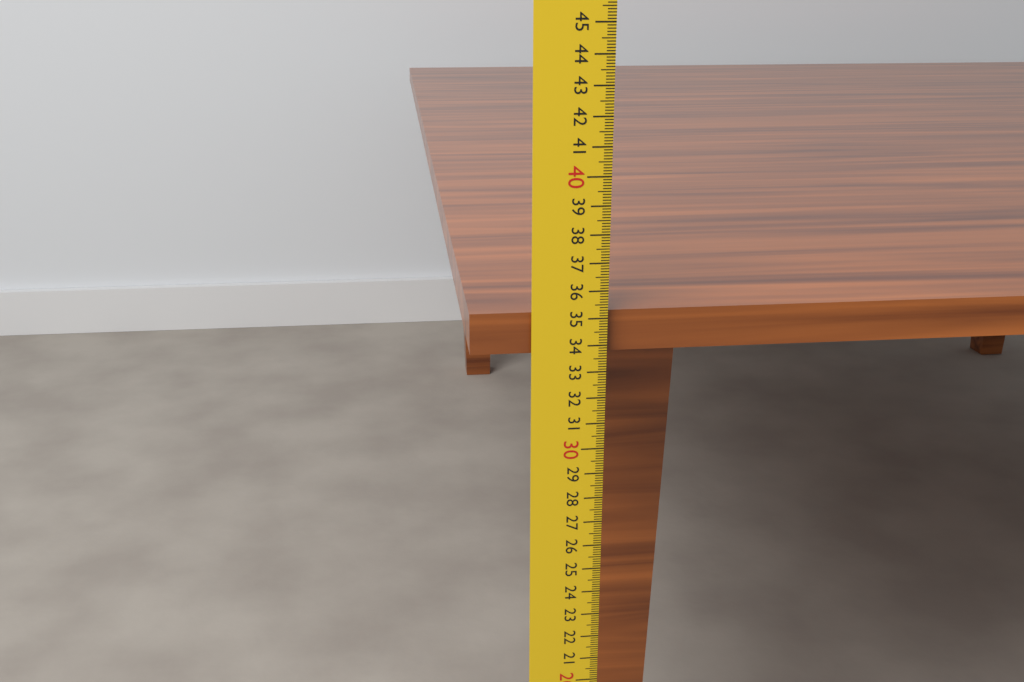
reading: 35.2 cm
